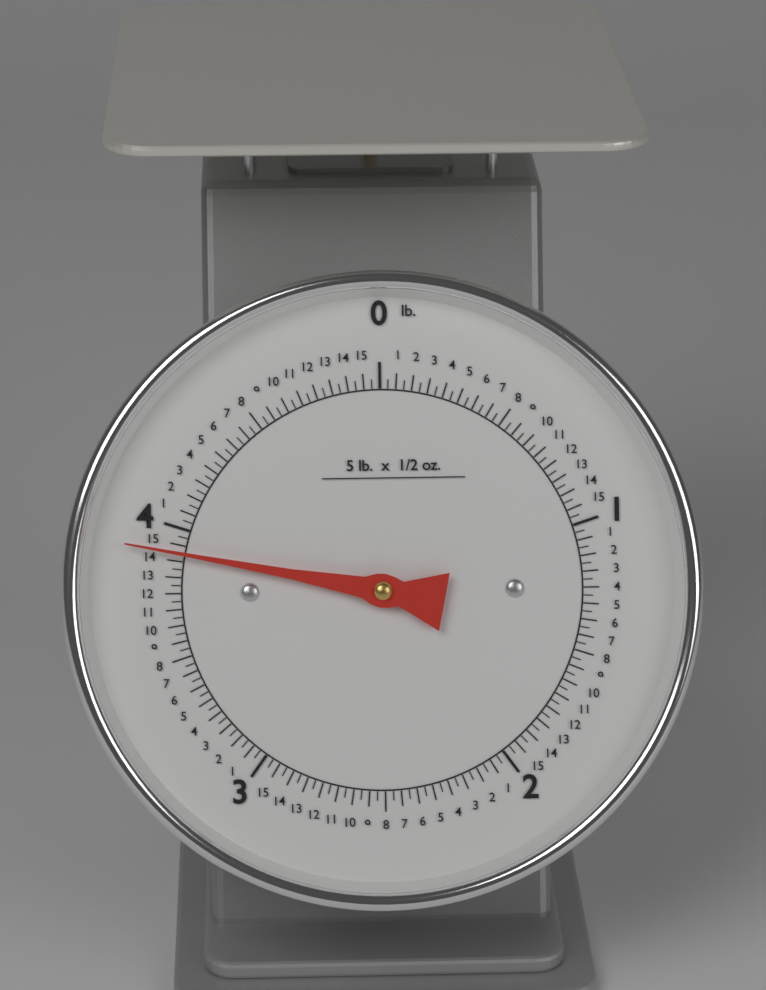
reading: 3.90625 lb
